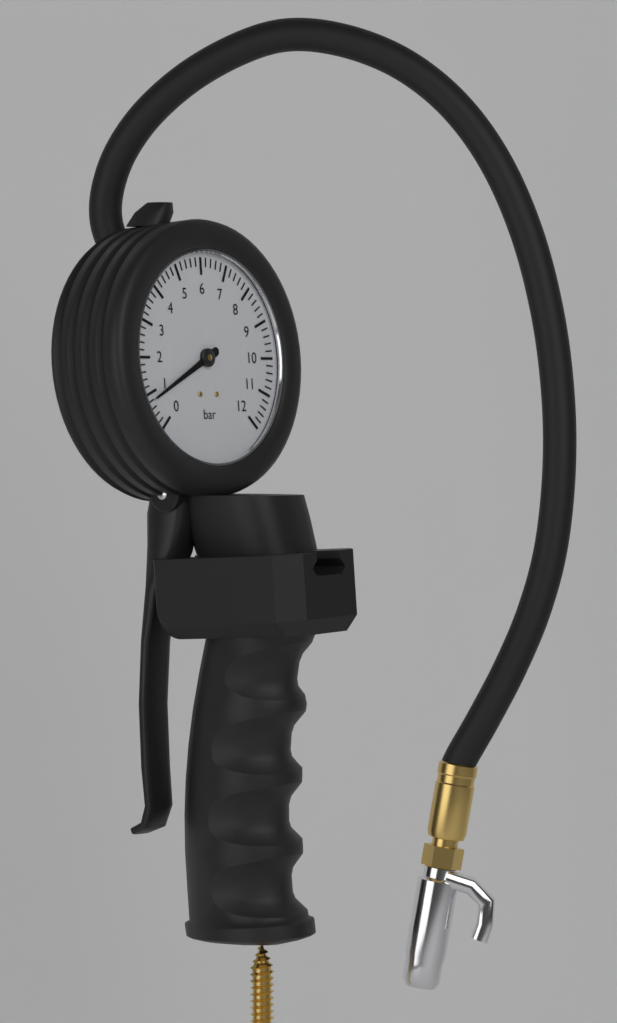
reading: 0.8 bar
